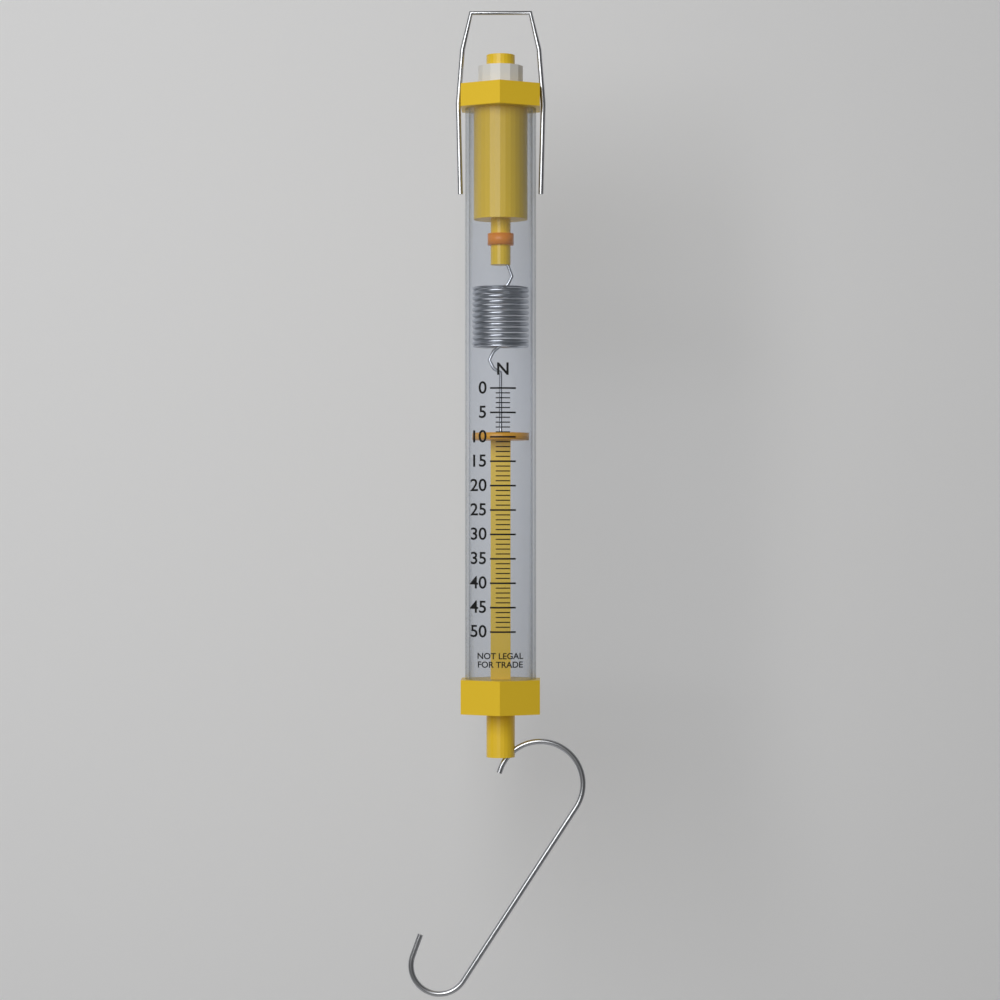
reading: 9 N
